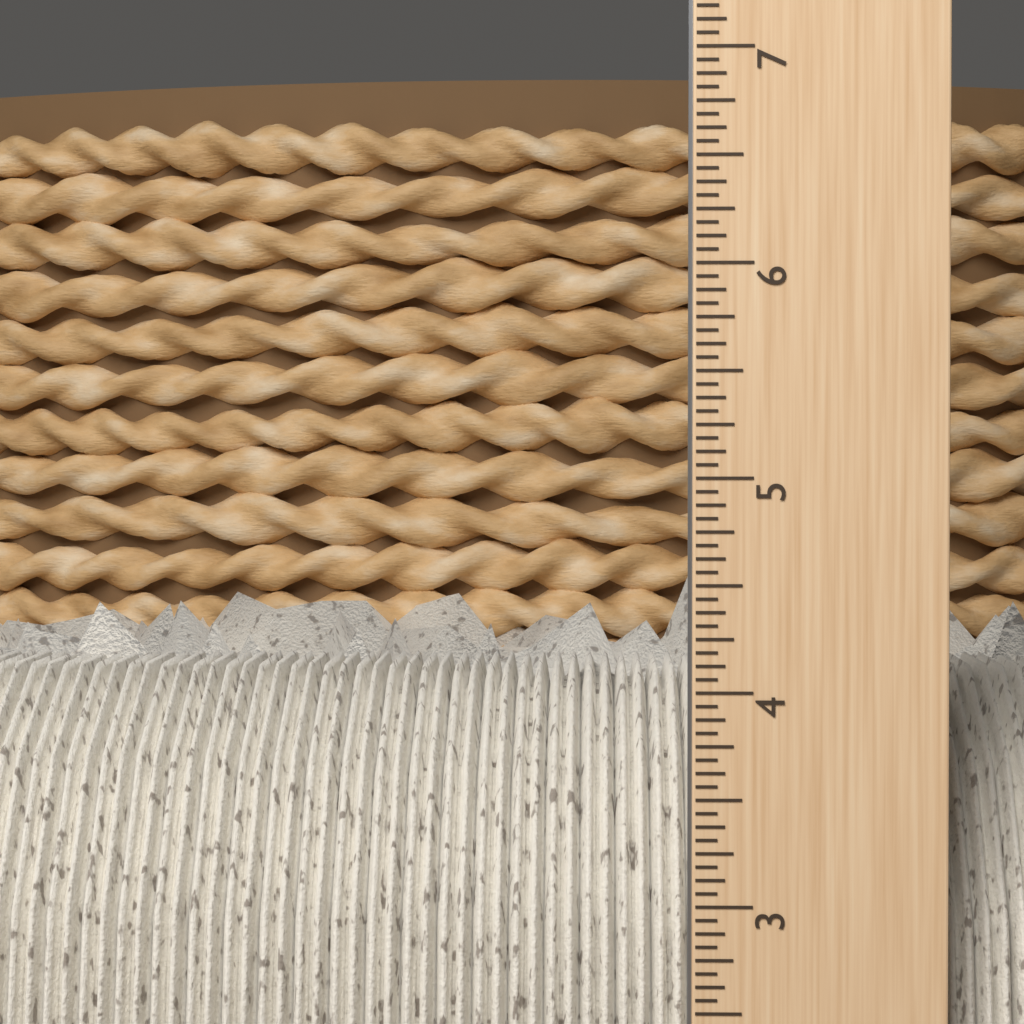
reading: 4.3125 inch
